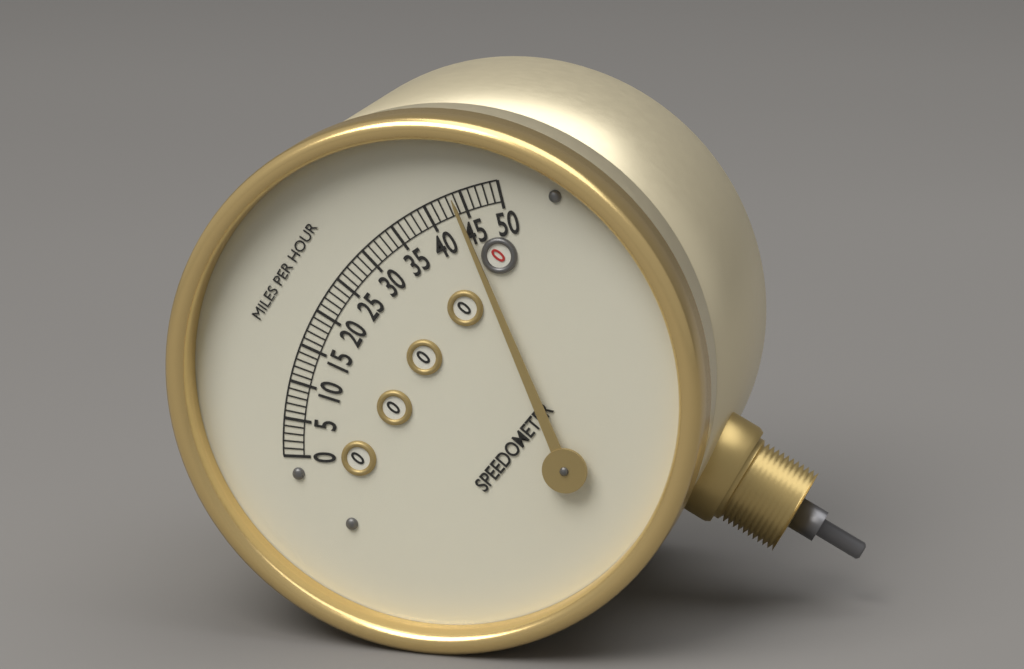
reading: 44 mph
